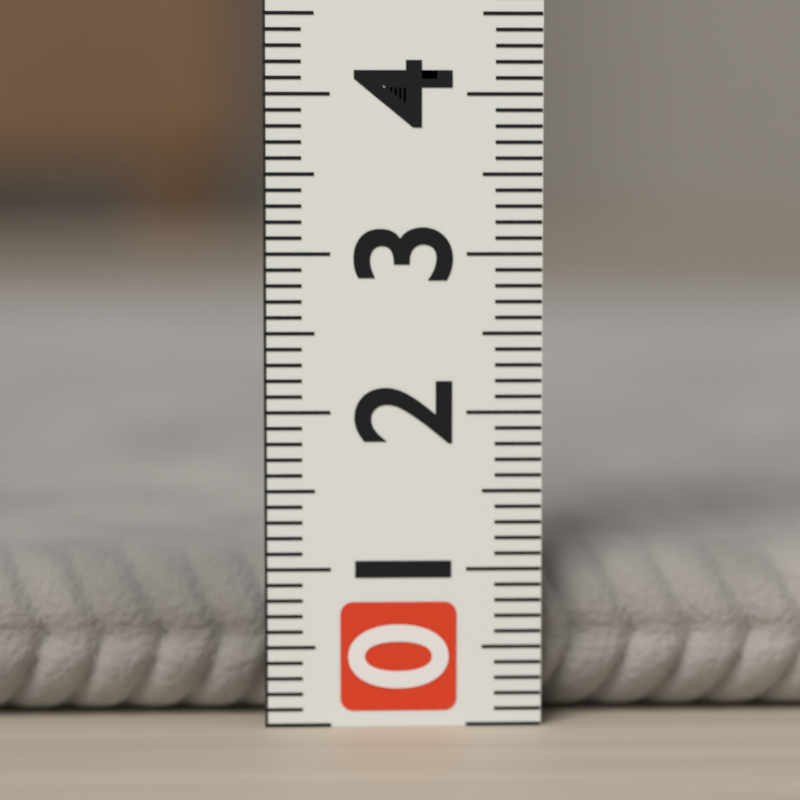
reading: 1.1 (no unit)
